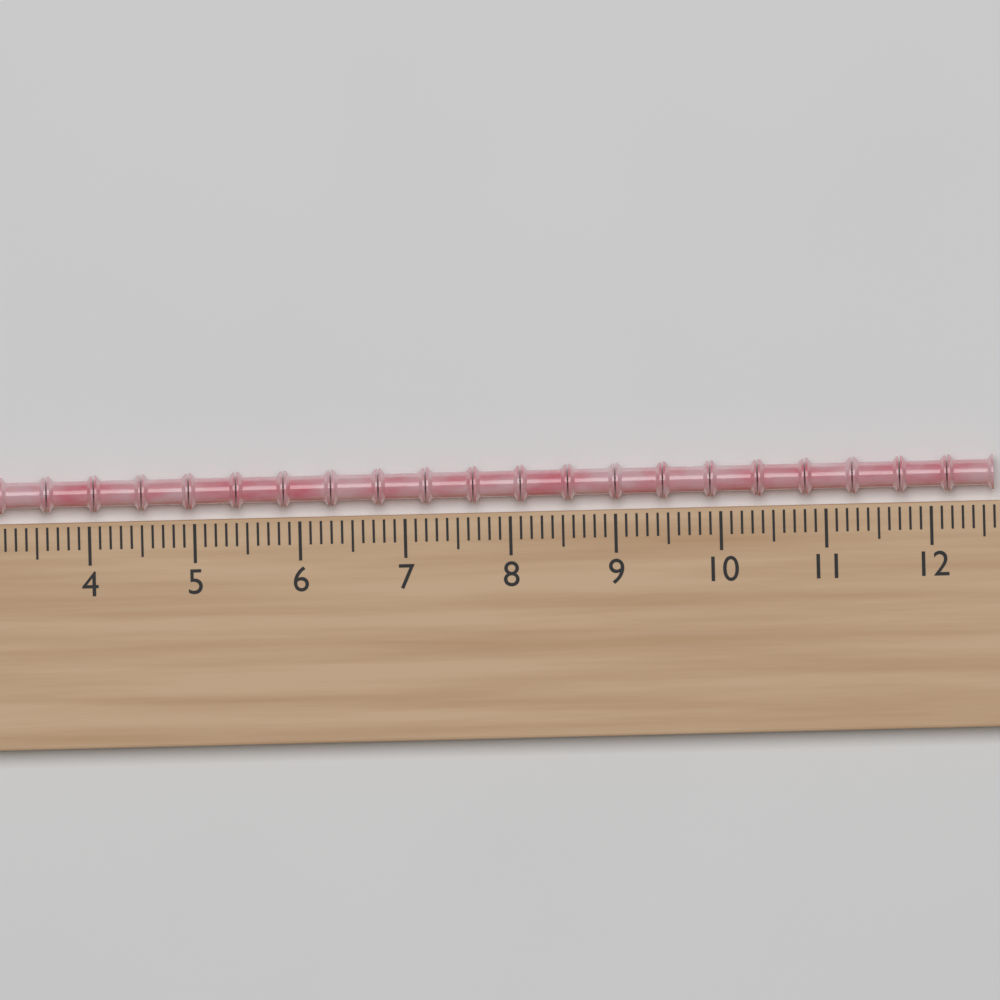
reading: 12.6 (no unit)
